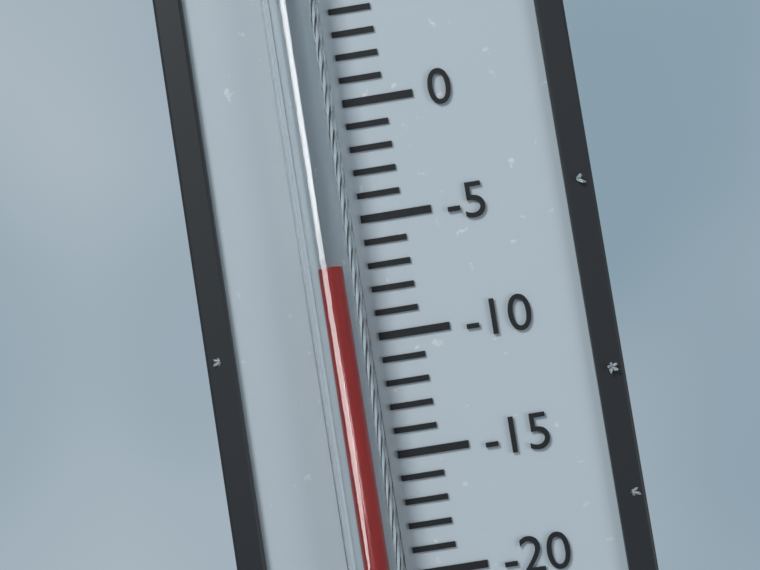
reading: -7 °C
